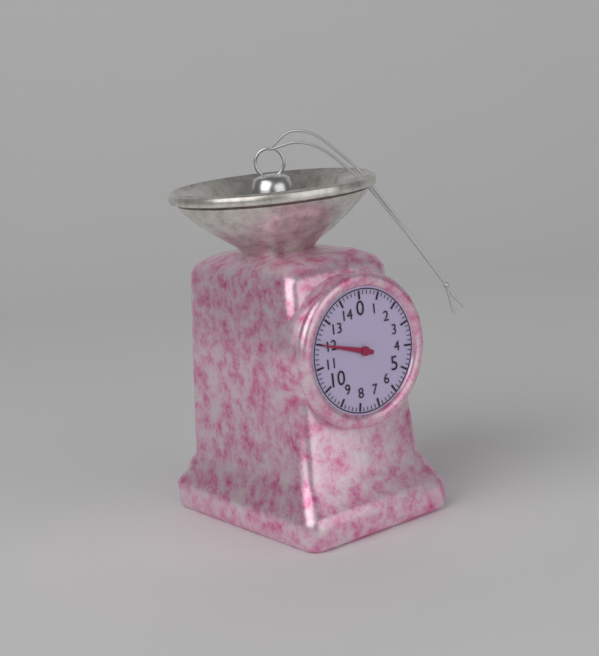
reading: 12.0 (no unit)
